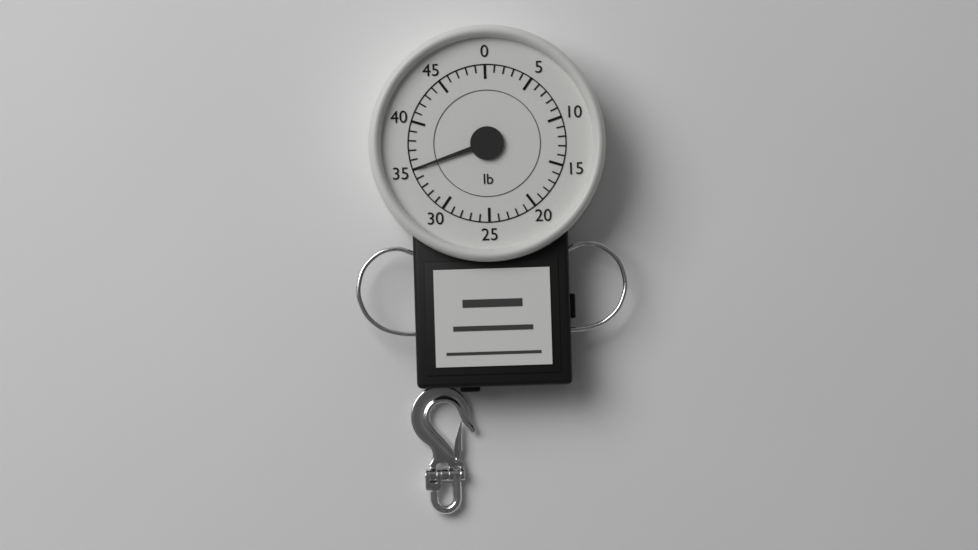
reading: 35 lb
